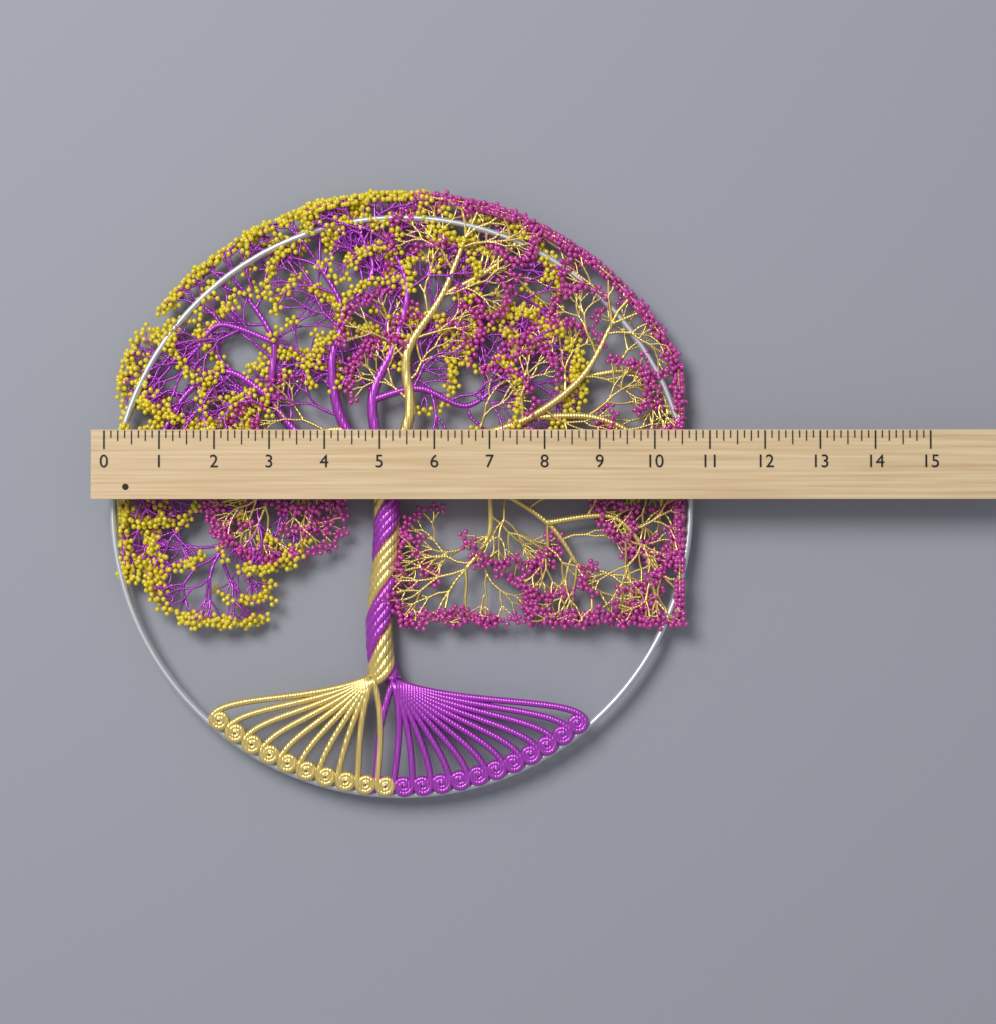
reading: 10.750 (no unit)
